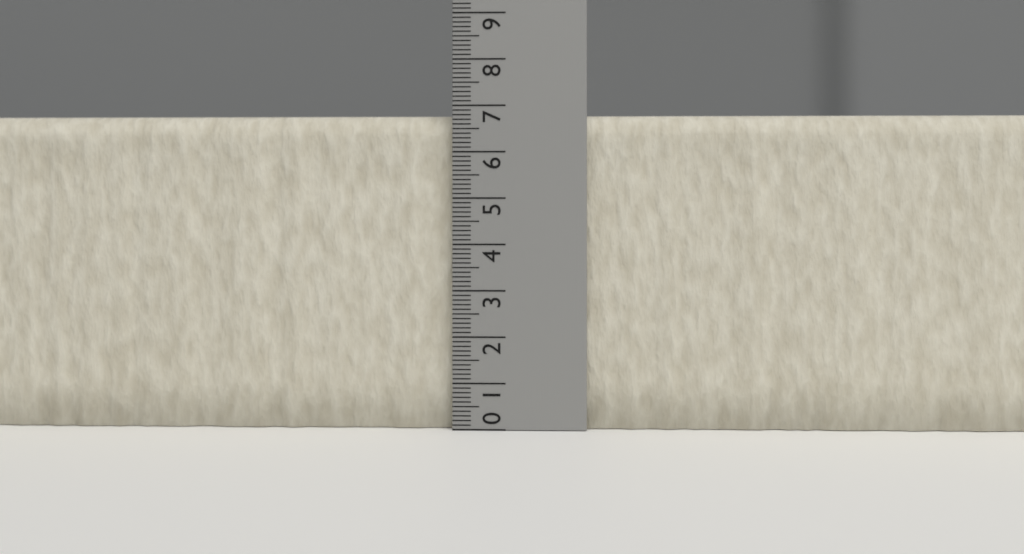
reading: 6.8 (no unit)
